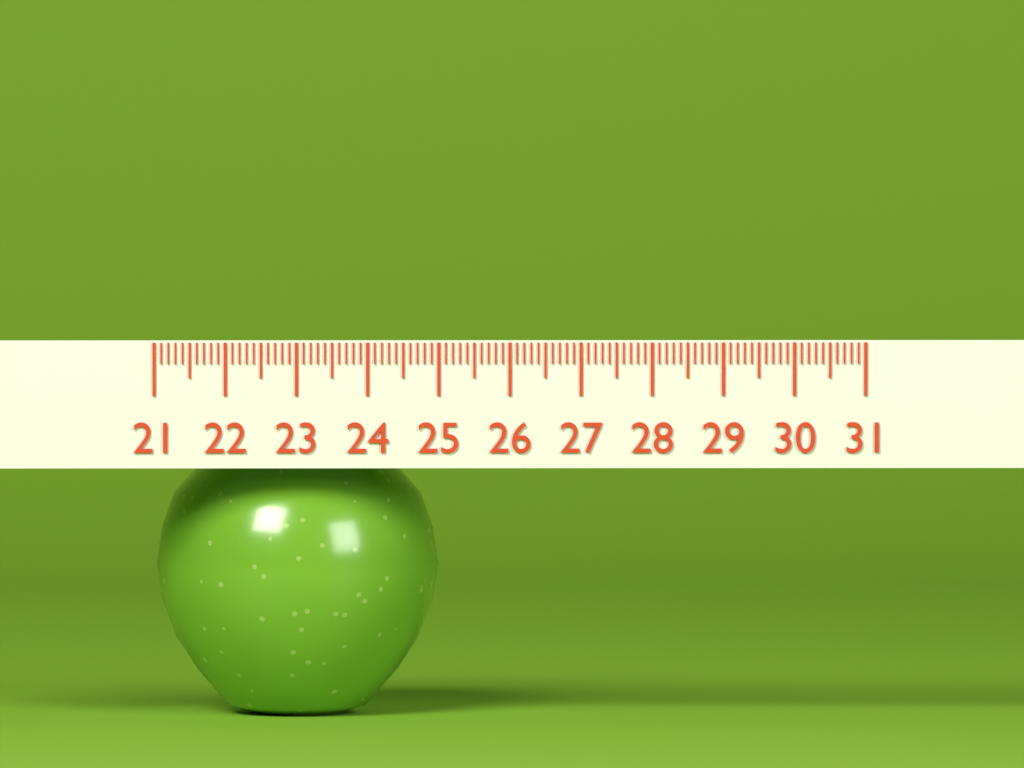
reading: 25.0 (no unit)
